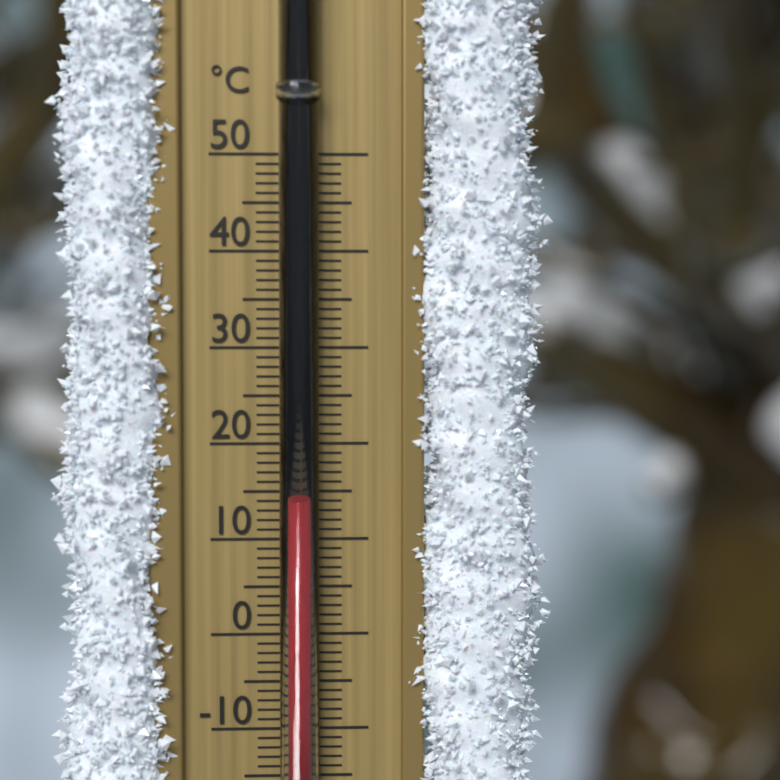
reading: 14 °C
